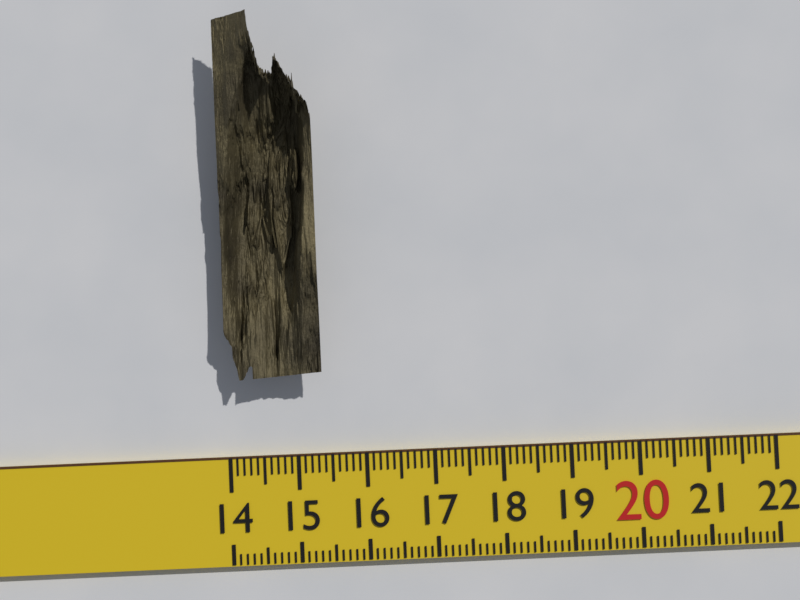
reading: 15.4 (no unit)
